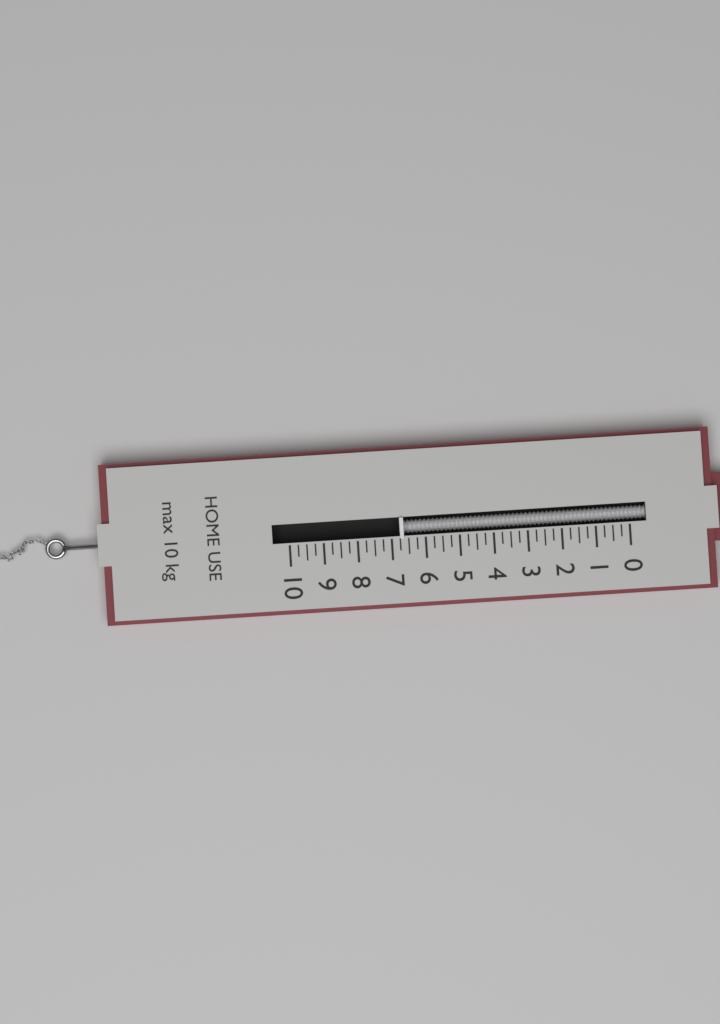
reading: 6.75 kg
